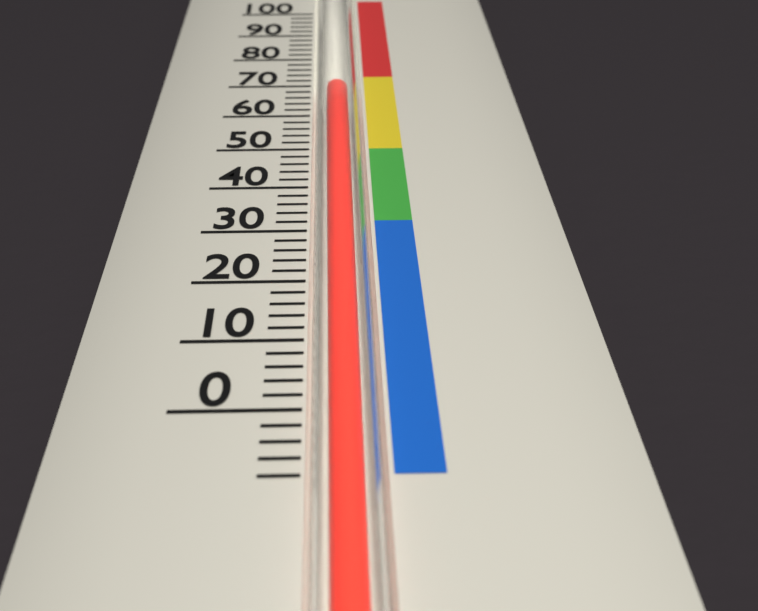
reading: 68 °F
